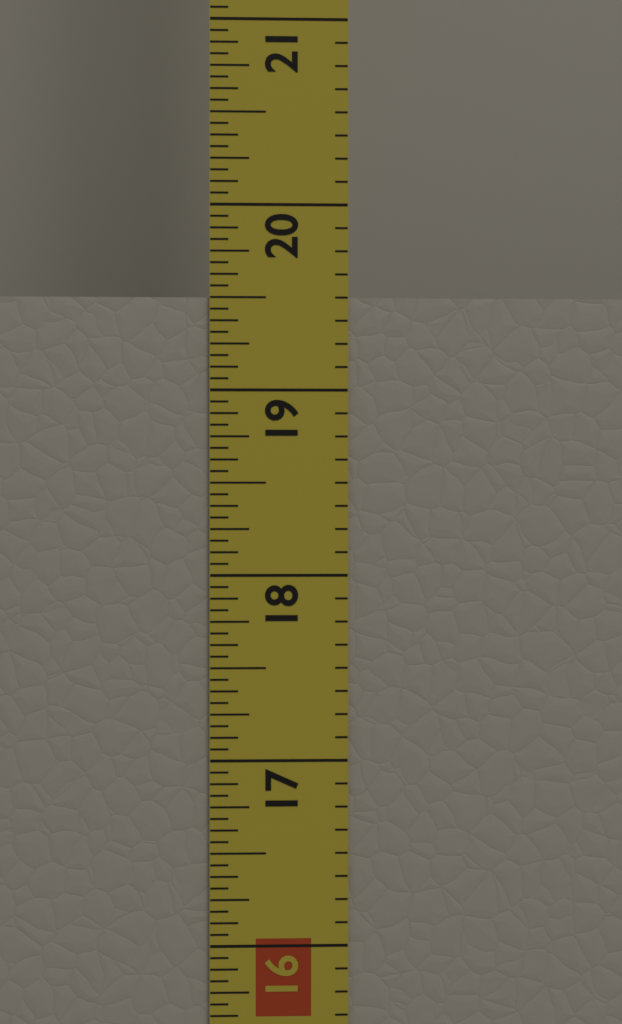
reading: 19.5000 in
